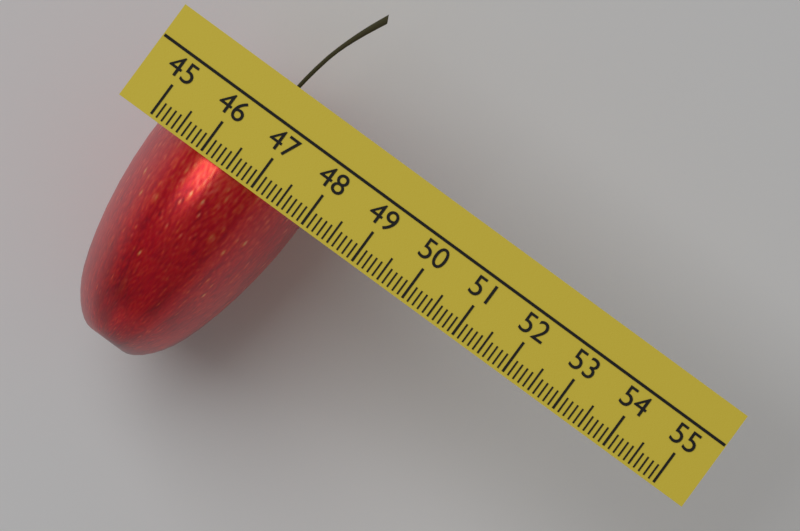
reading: 47.9 (no unit)
